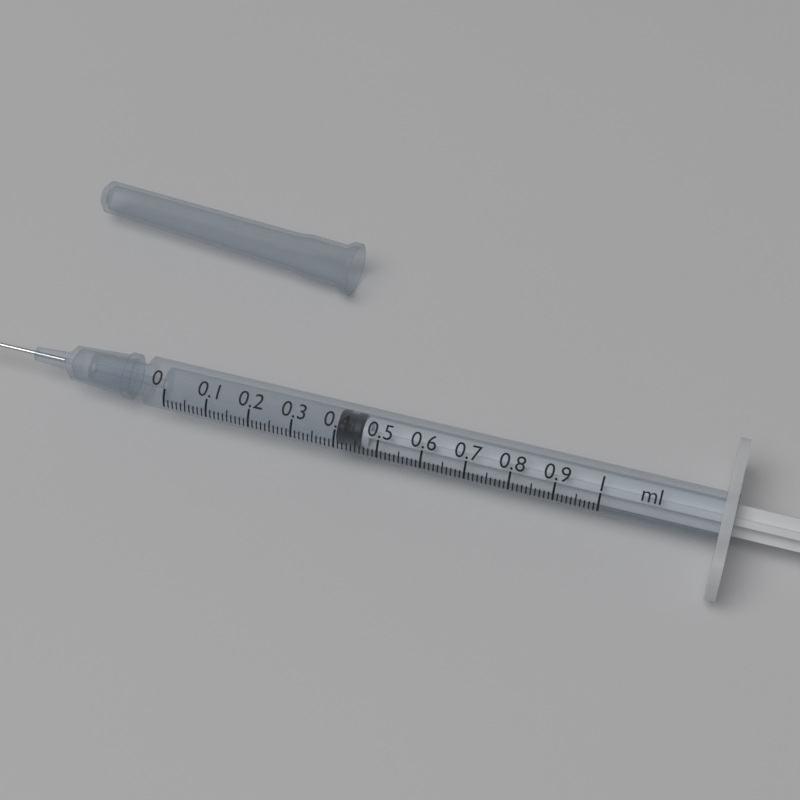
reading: 0.40 ml
